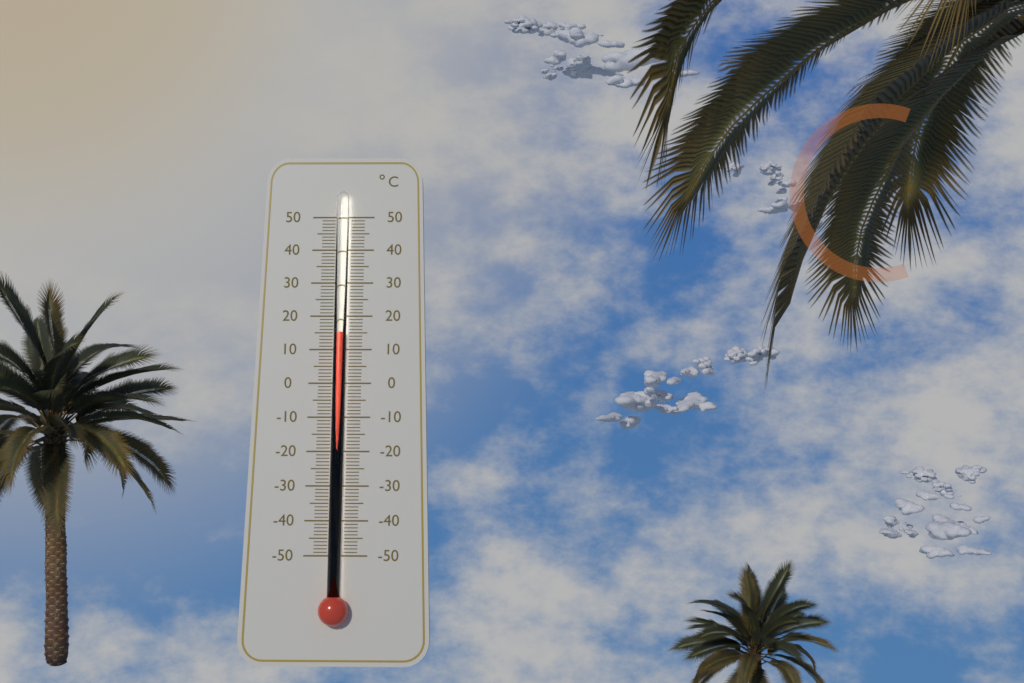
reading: 15 °C
